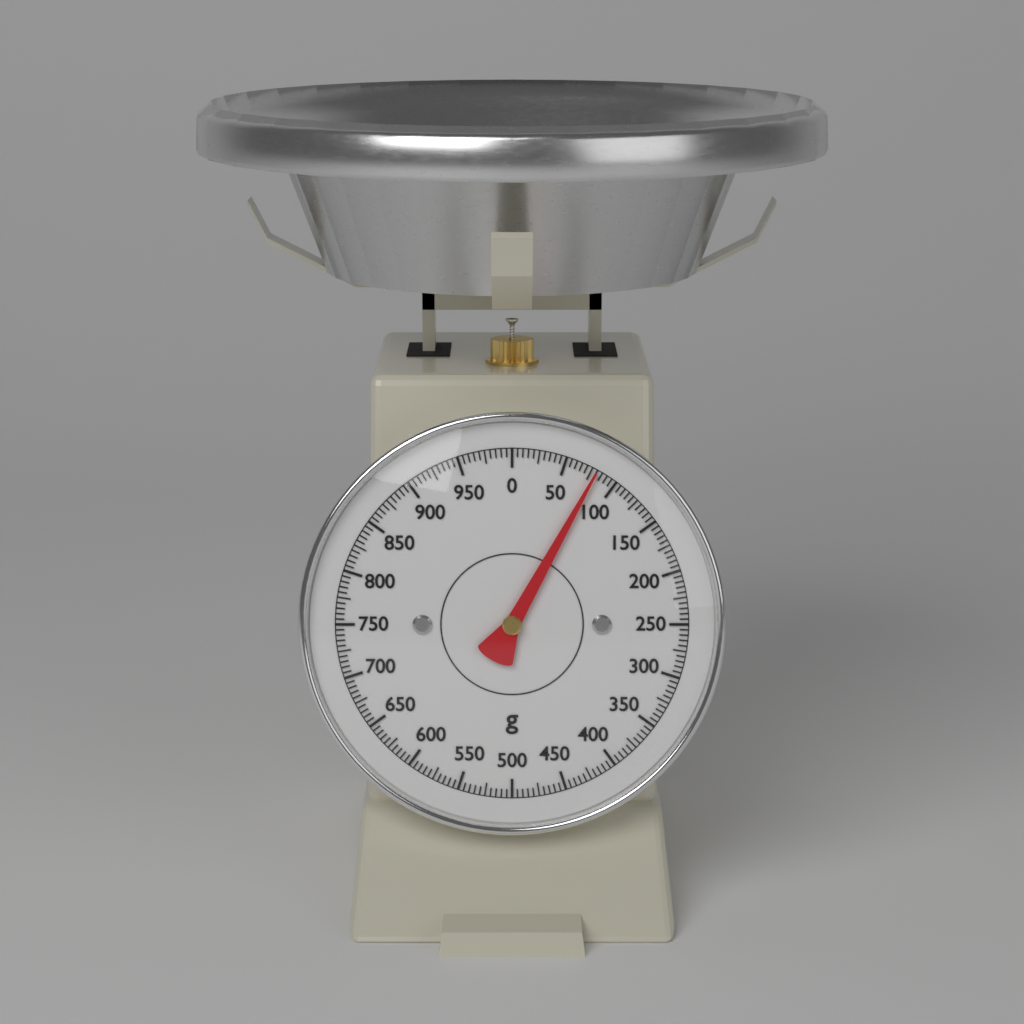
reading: 80 g
